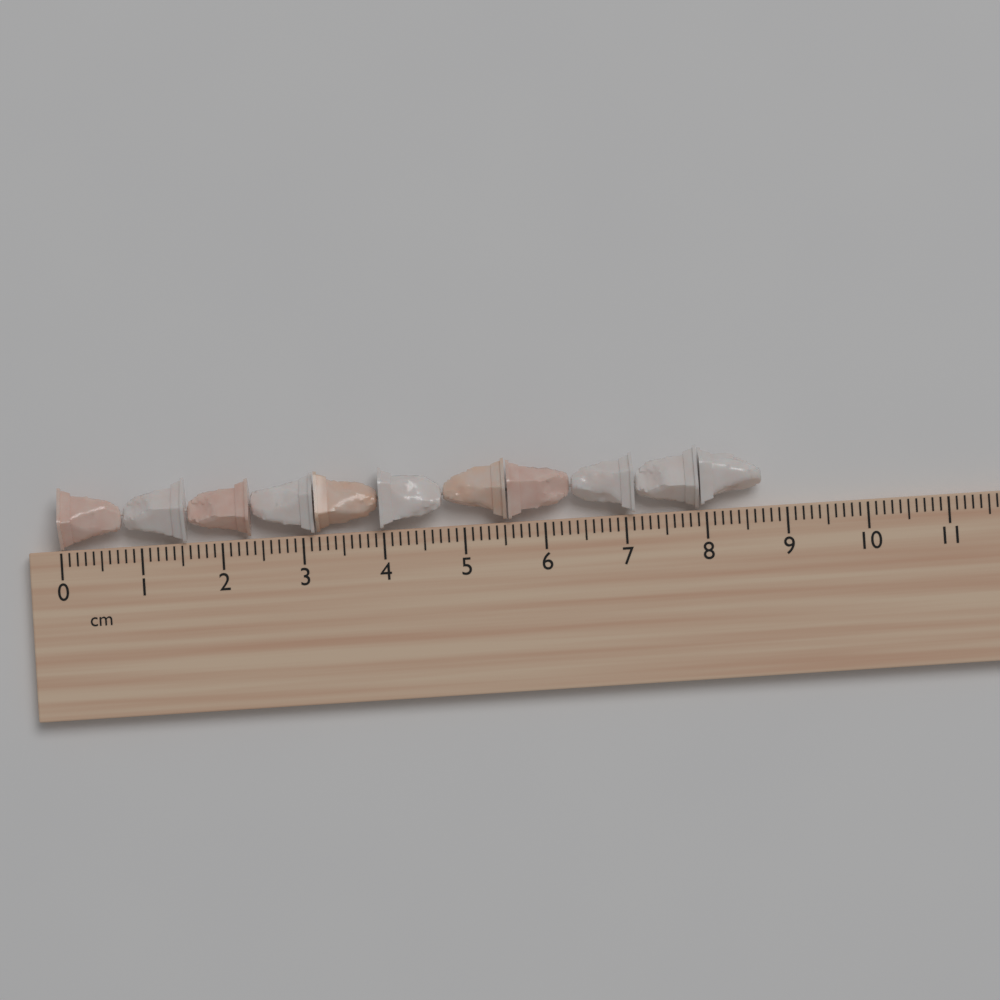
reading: 8.7 cm
